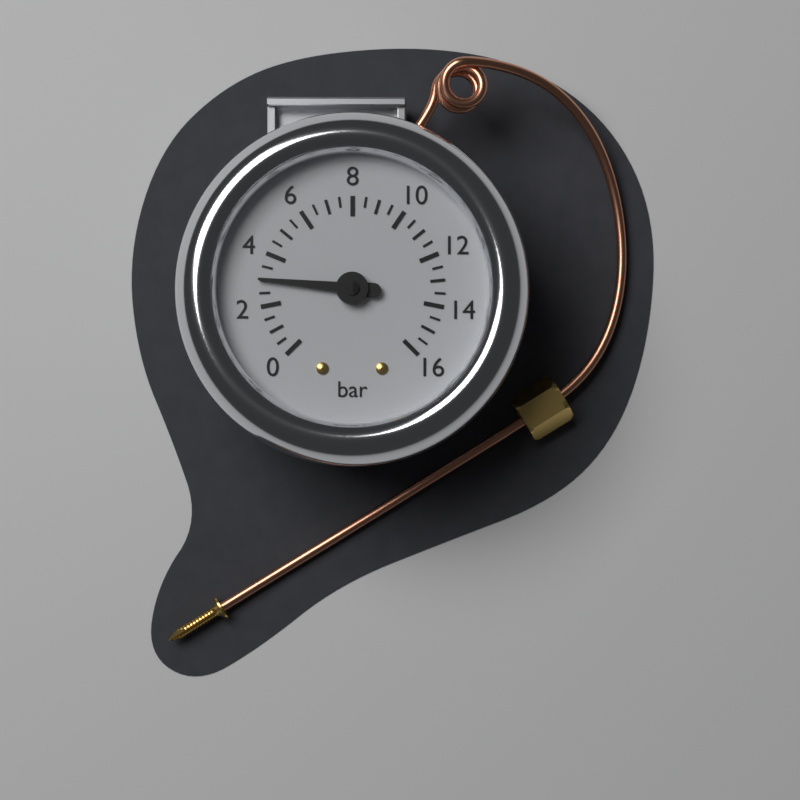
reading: 3.0 bar
